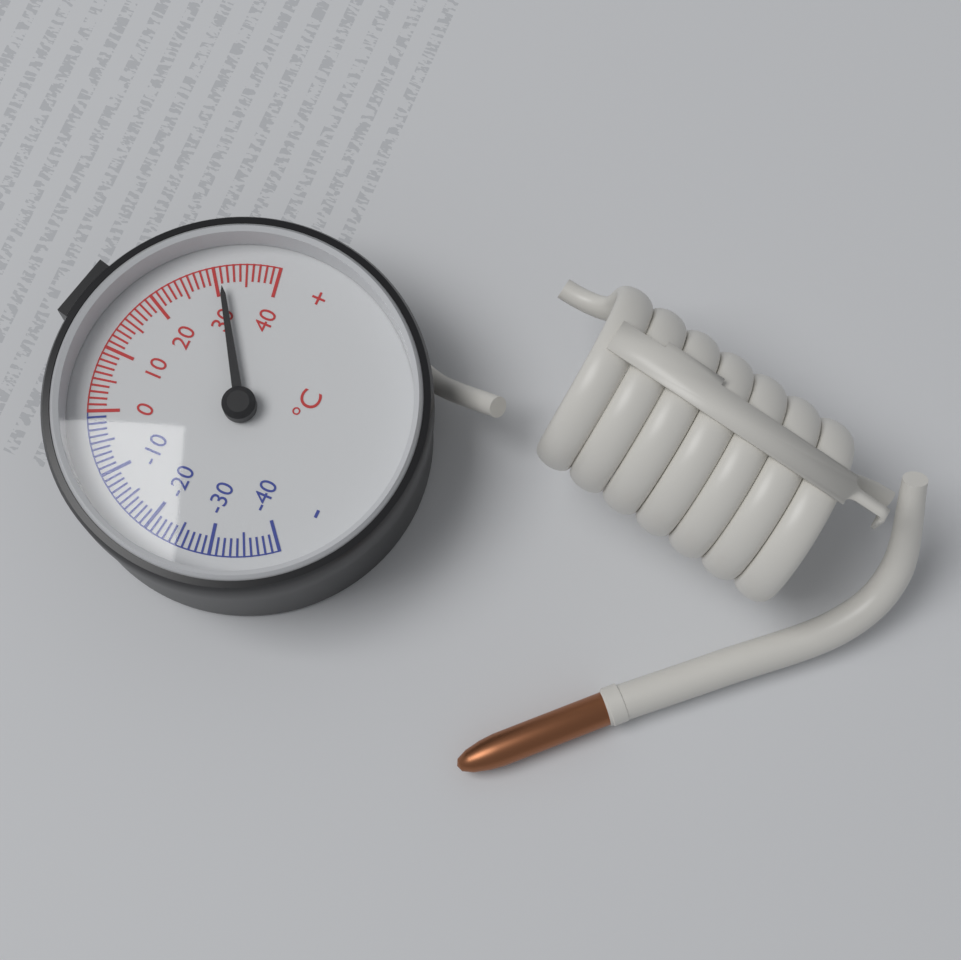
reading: 31 °C
